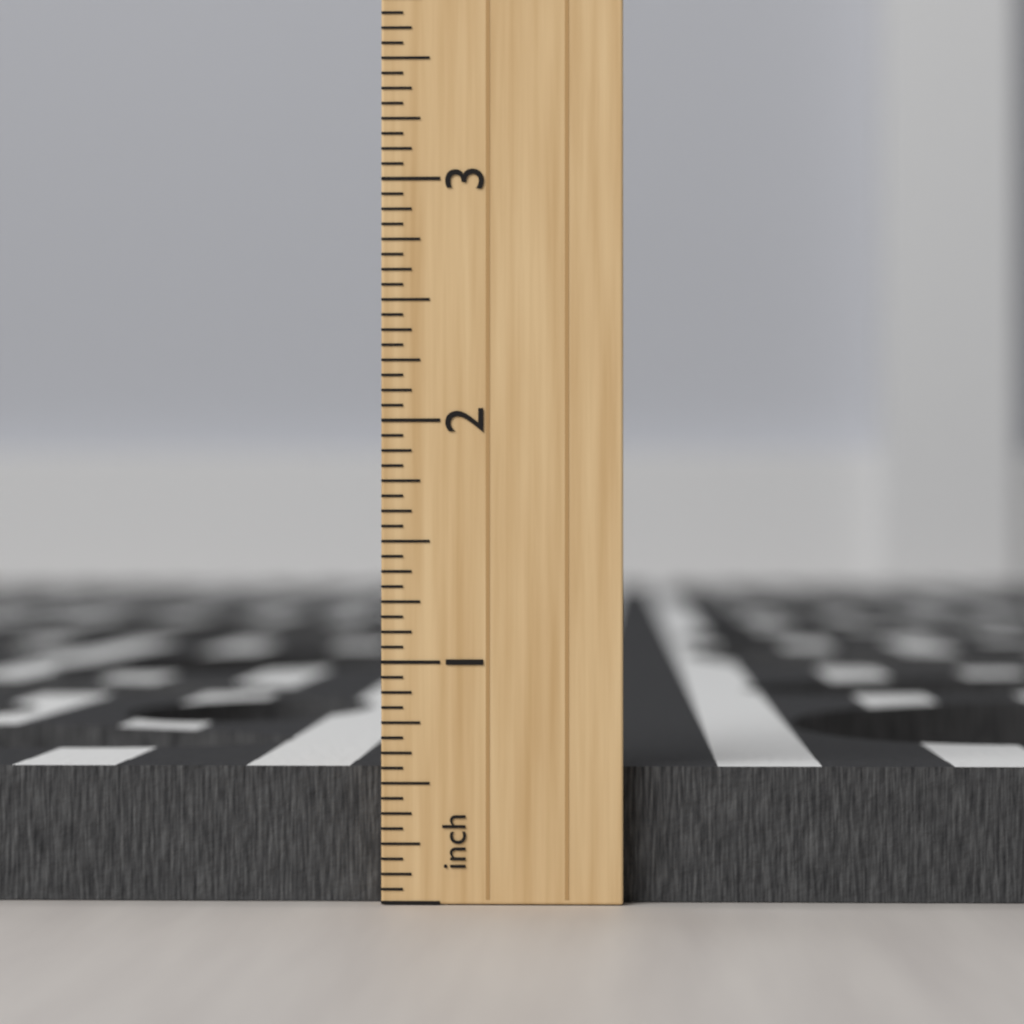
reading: 0.5625 inch
